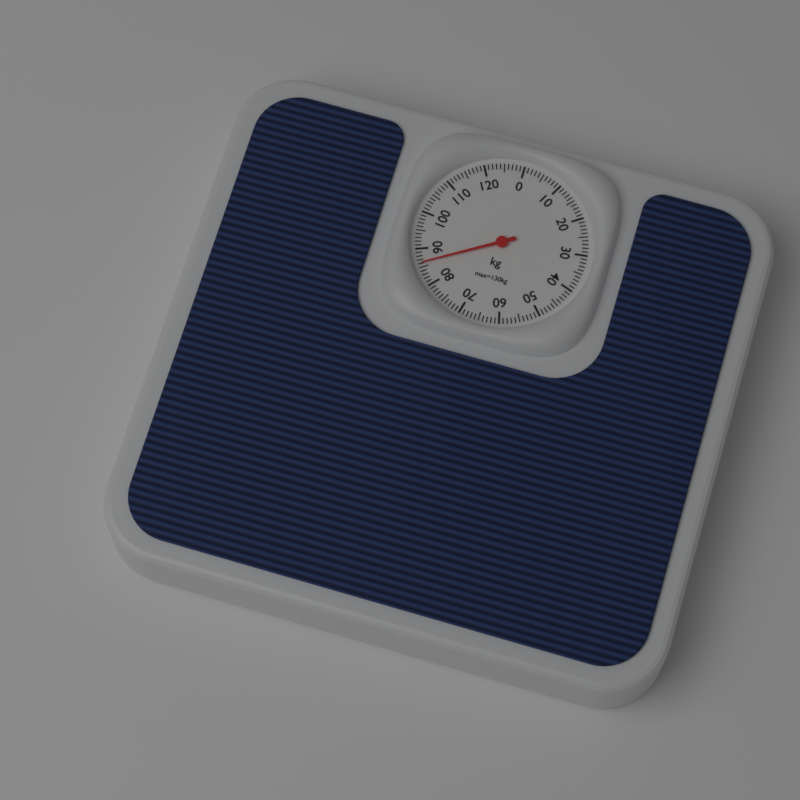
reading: 86 kg
